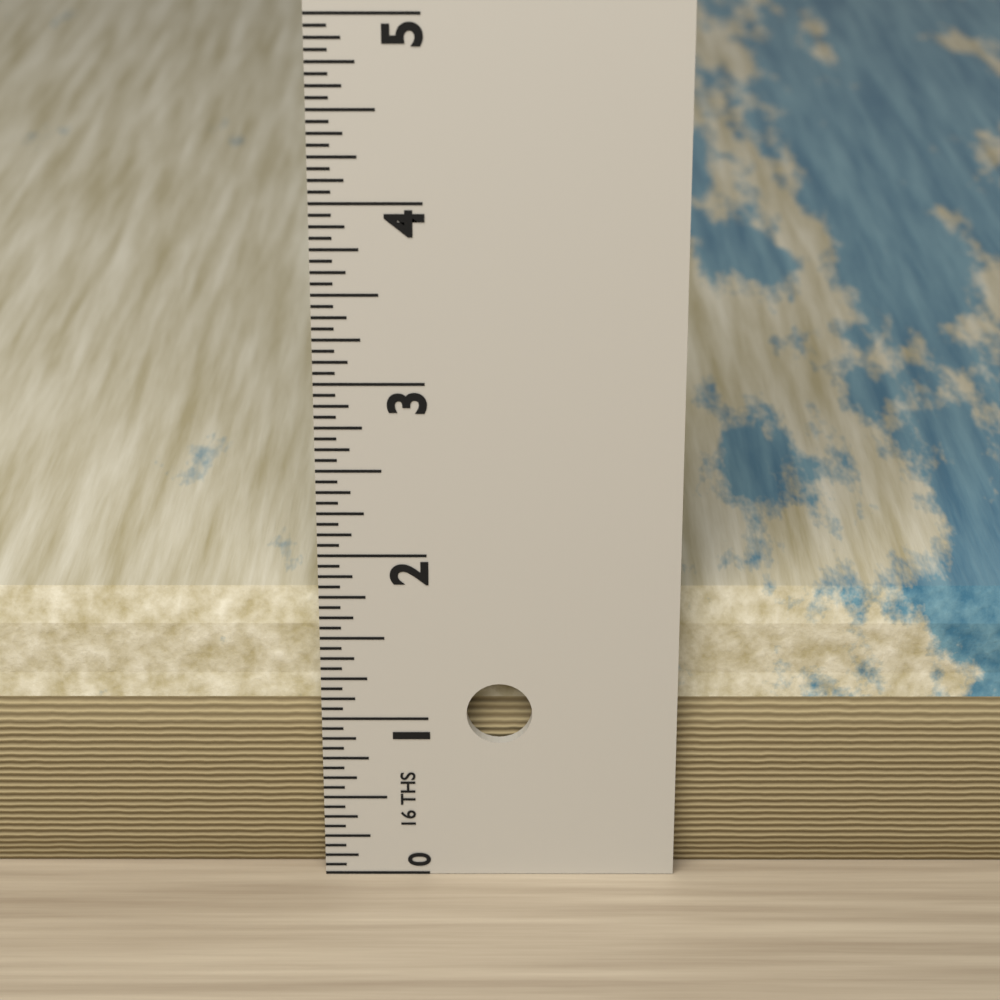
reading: 1.6875 in
